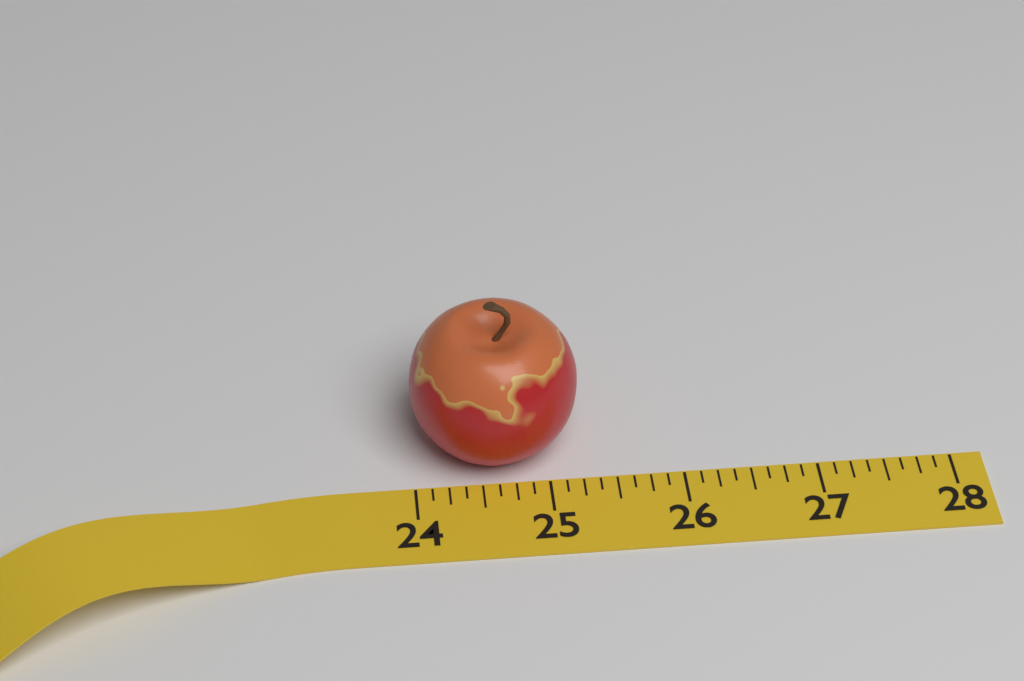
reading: 25.250 (no unit)
